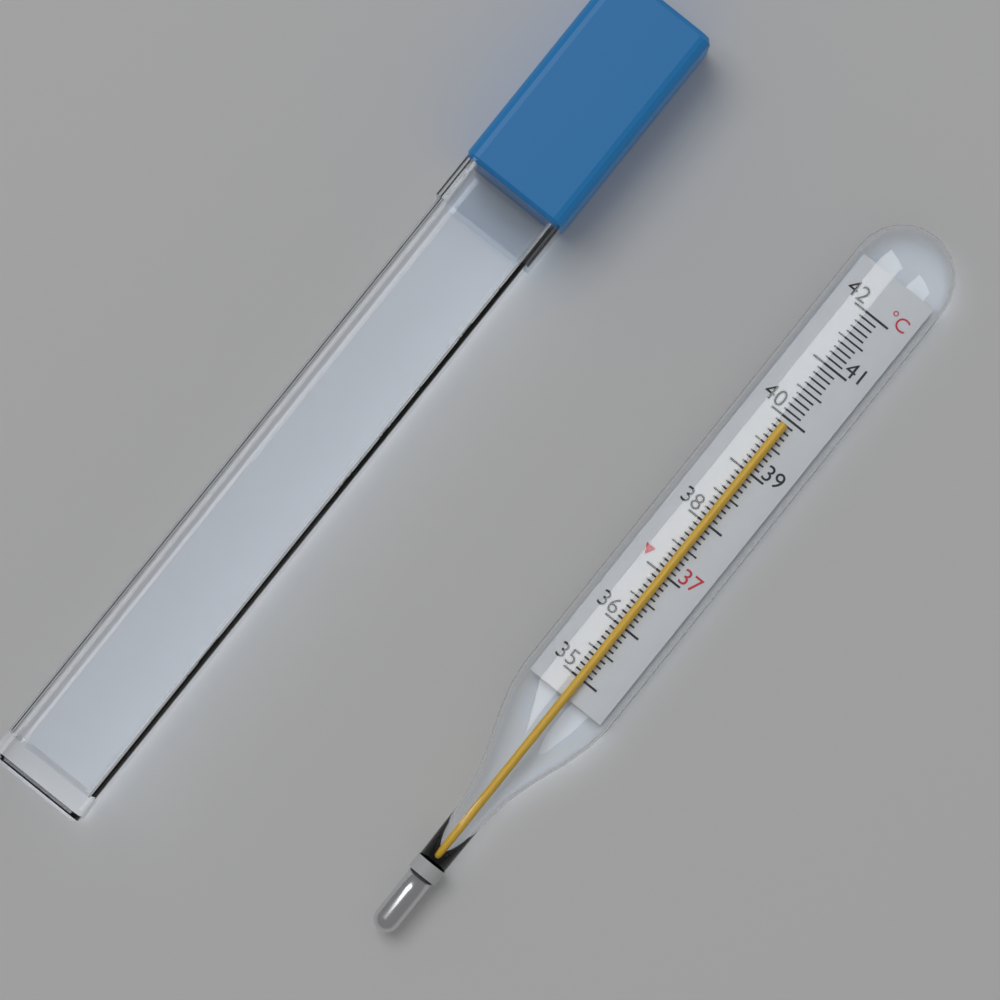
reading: 39.9 °C
